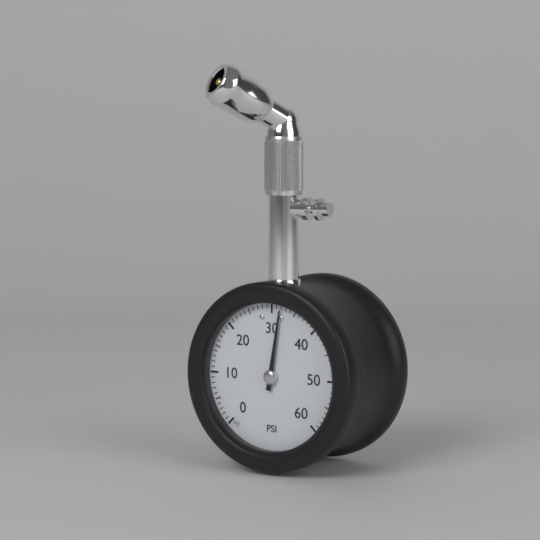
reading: 32 psi
